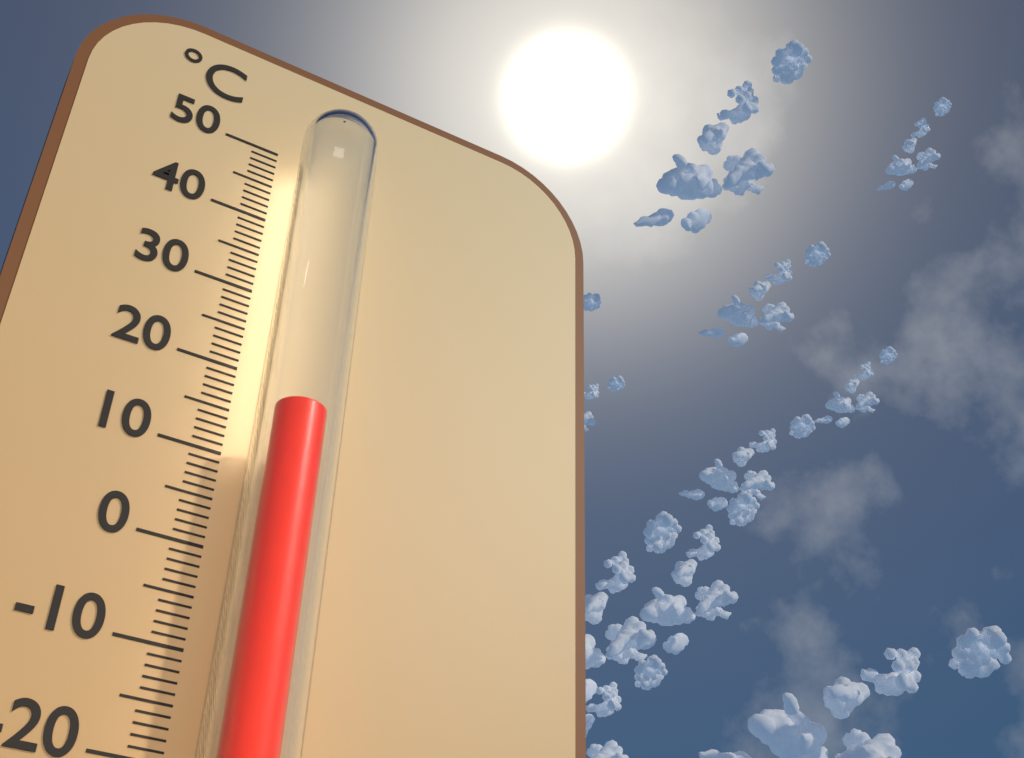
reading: 13 °C
